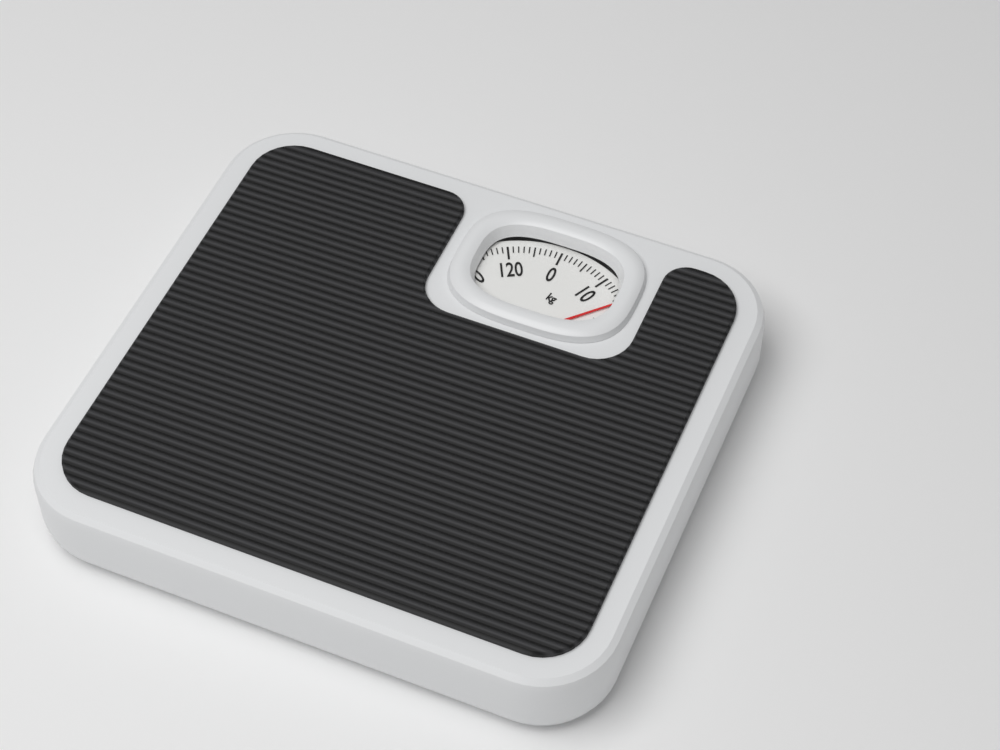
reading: 16 kg
